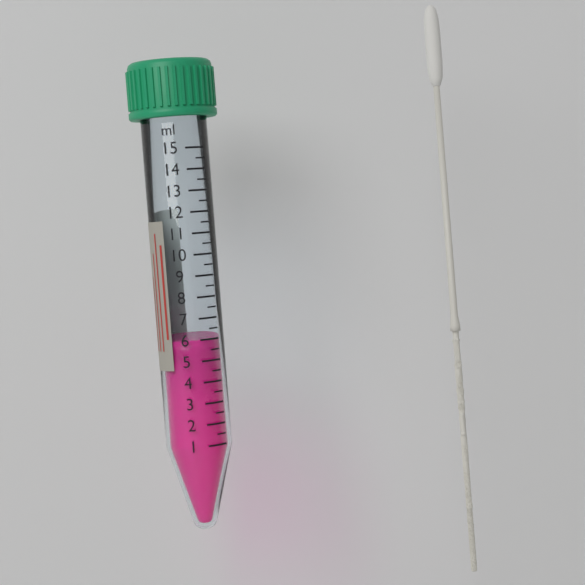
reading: 6.0 ml
